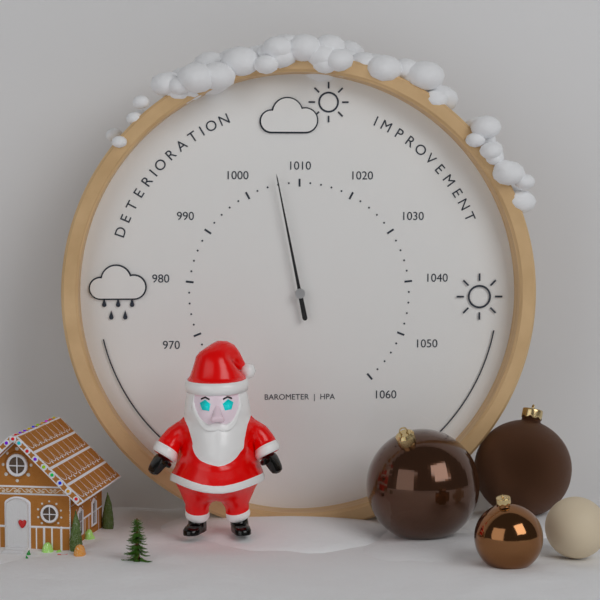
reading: 1006 hPa
